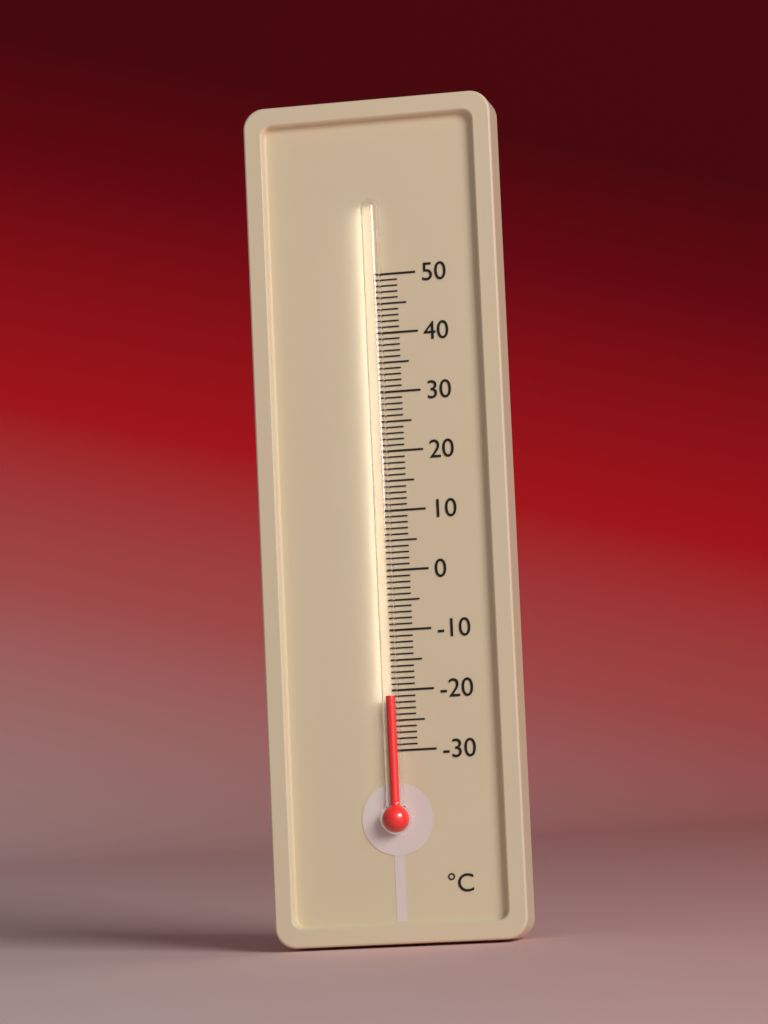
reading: -21 °C
